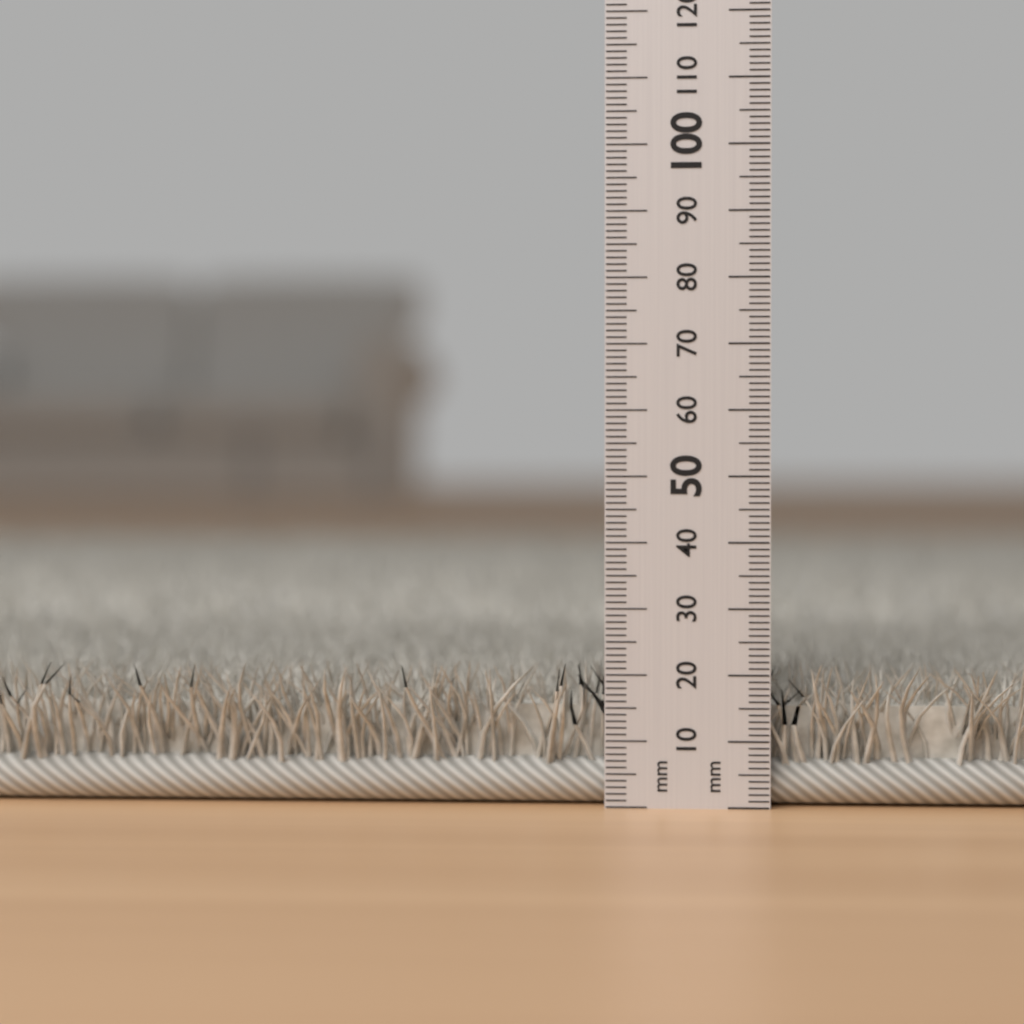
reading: 22 mm
